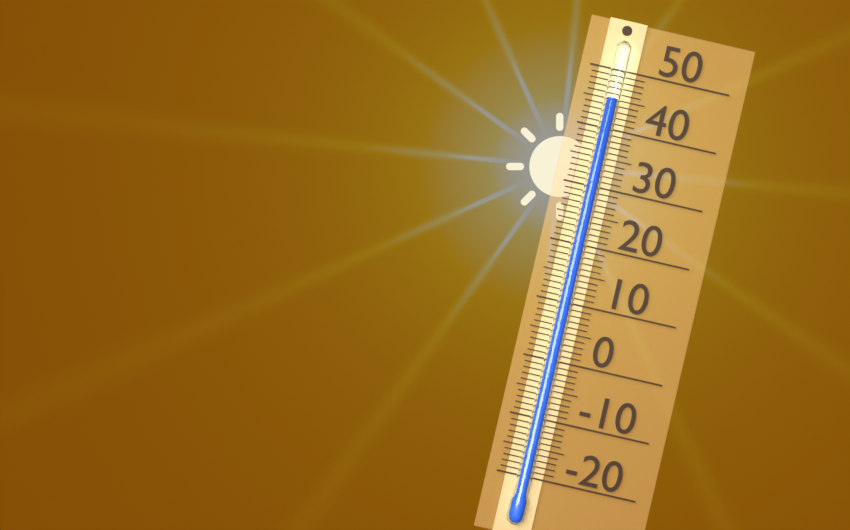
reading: 45 (no unit)
